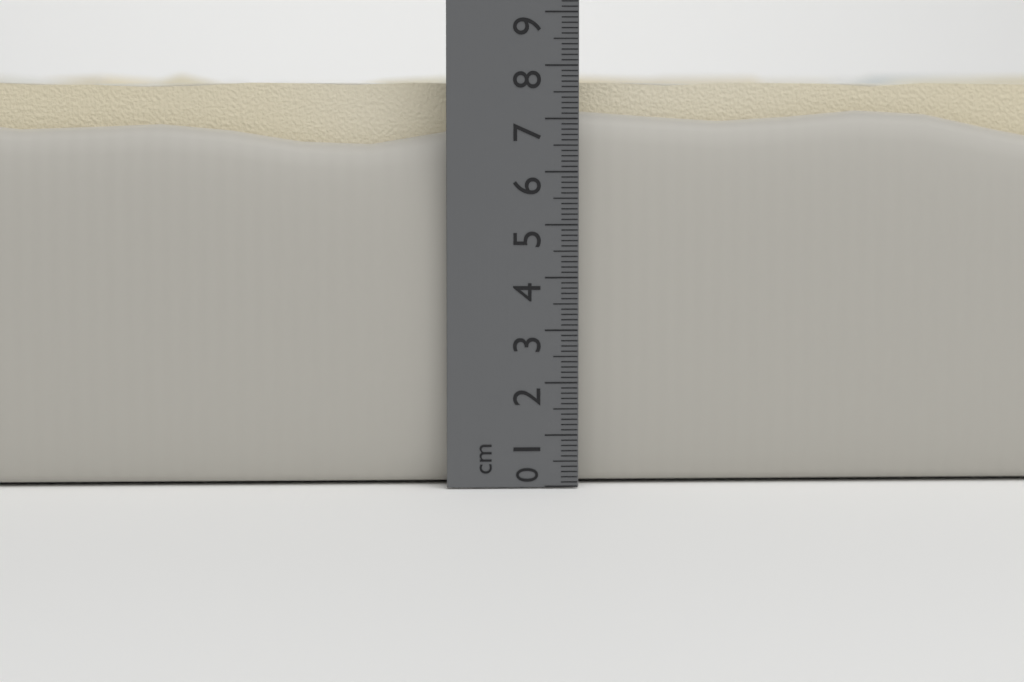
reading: 8.0 cm
